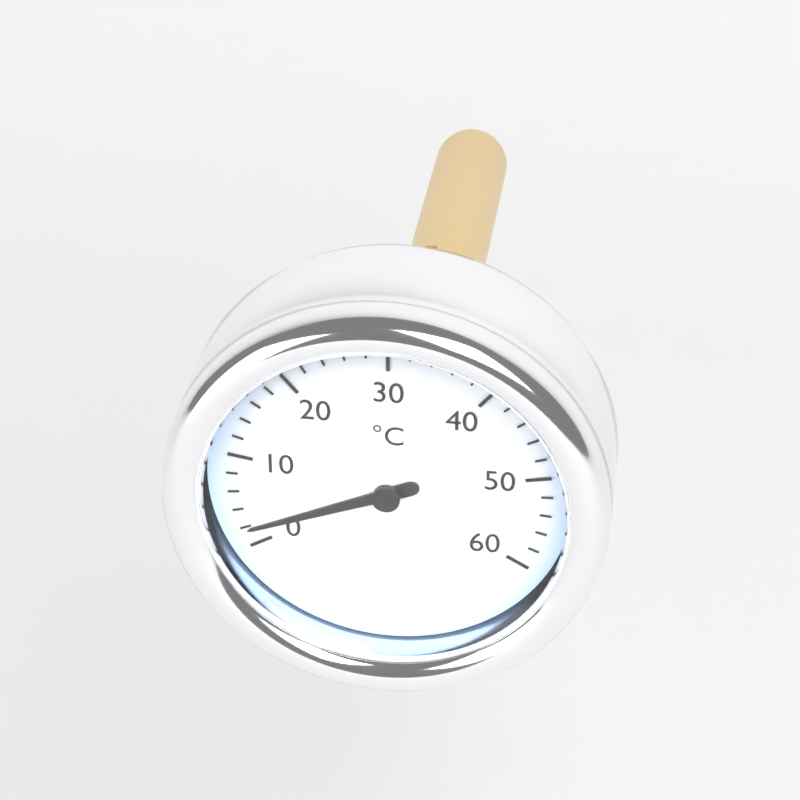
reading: 2 °C
